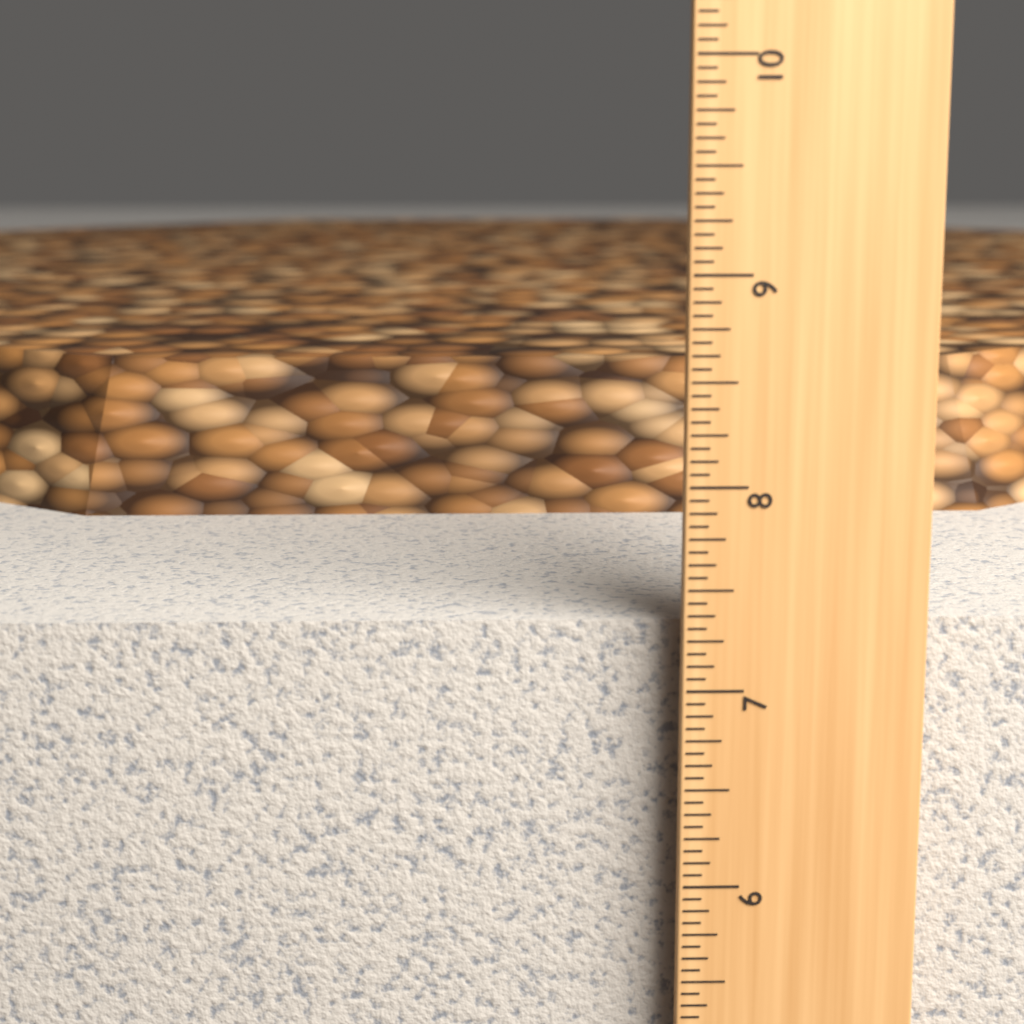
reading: 7.3125 in
